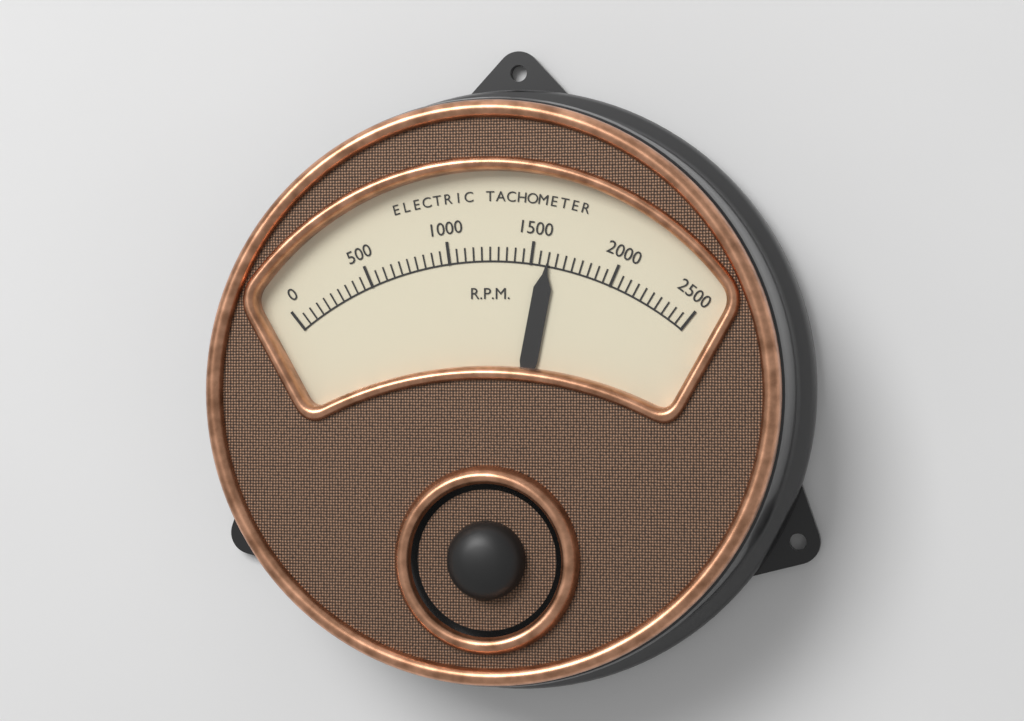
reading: 1600 RPM
